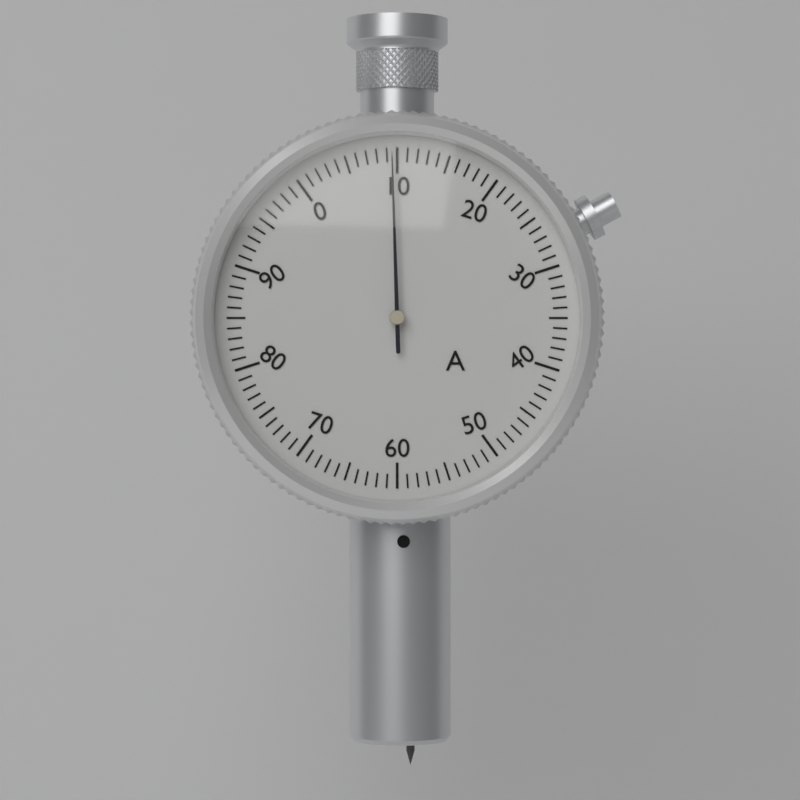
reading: 9.5 A
